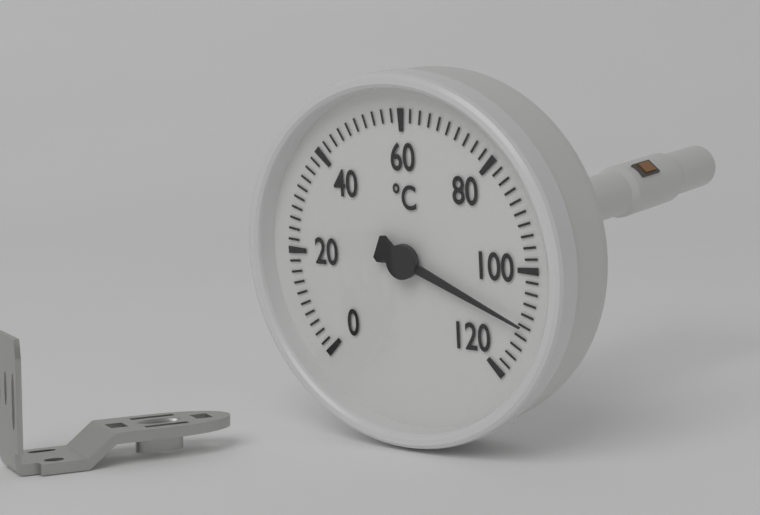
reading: 110 °C
